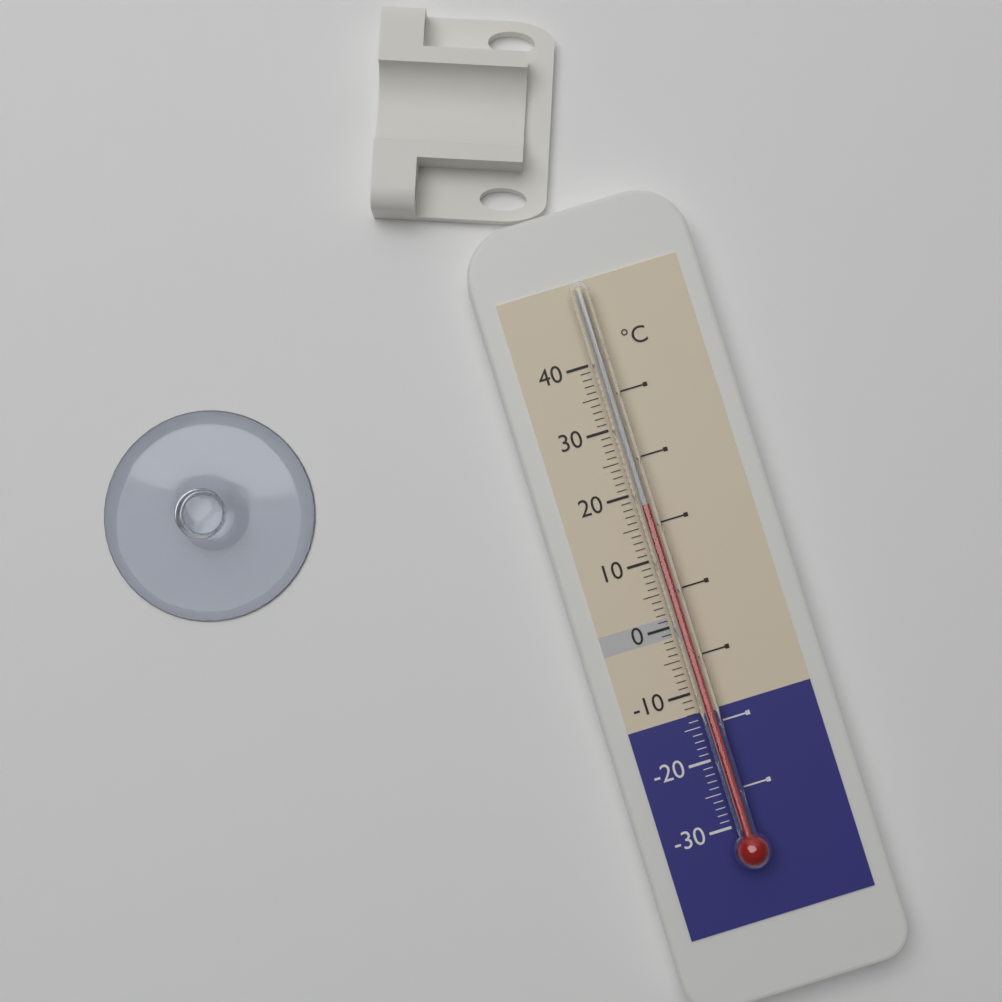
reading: 18 °C
